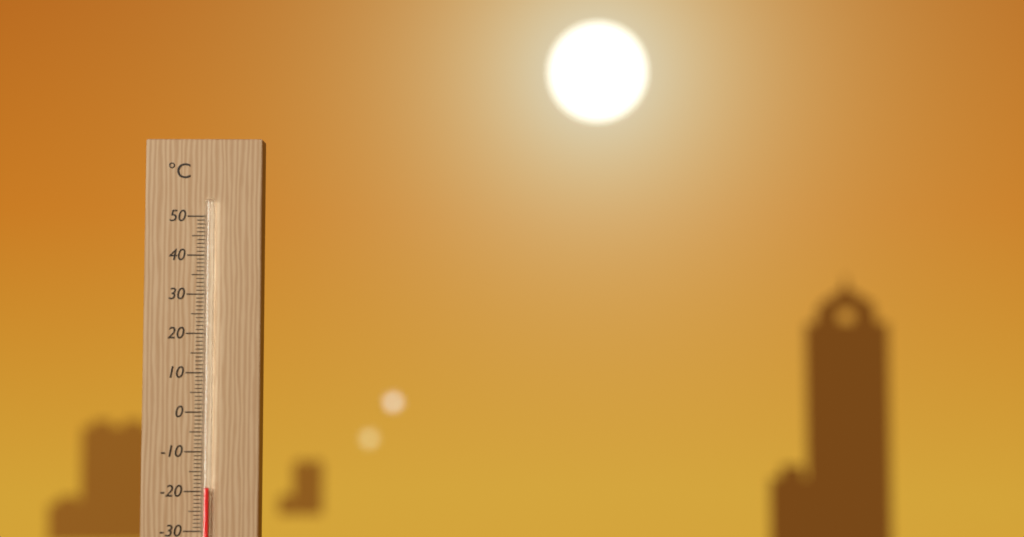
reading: -19 °C
